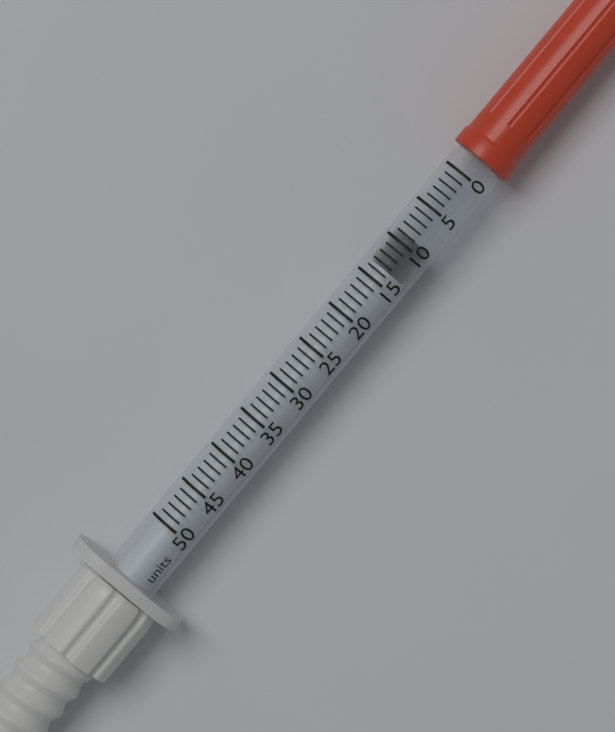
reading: 9 units
